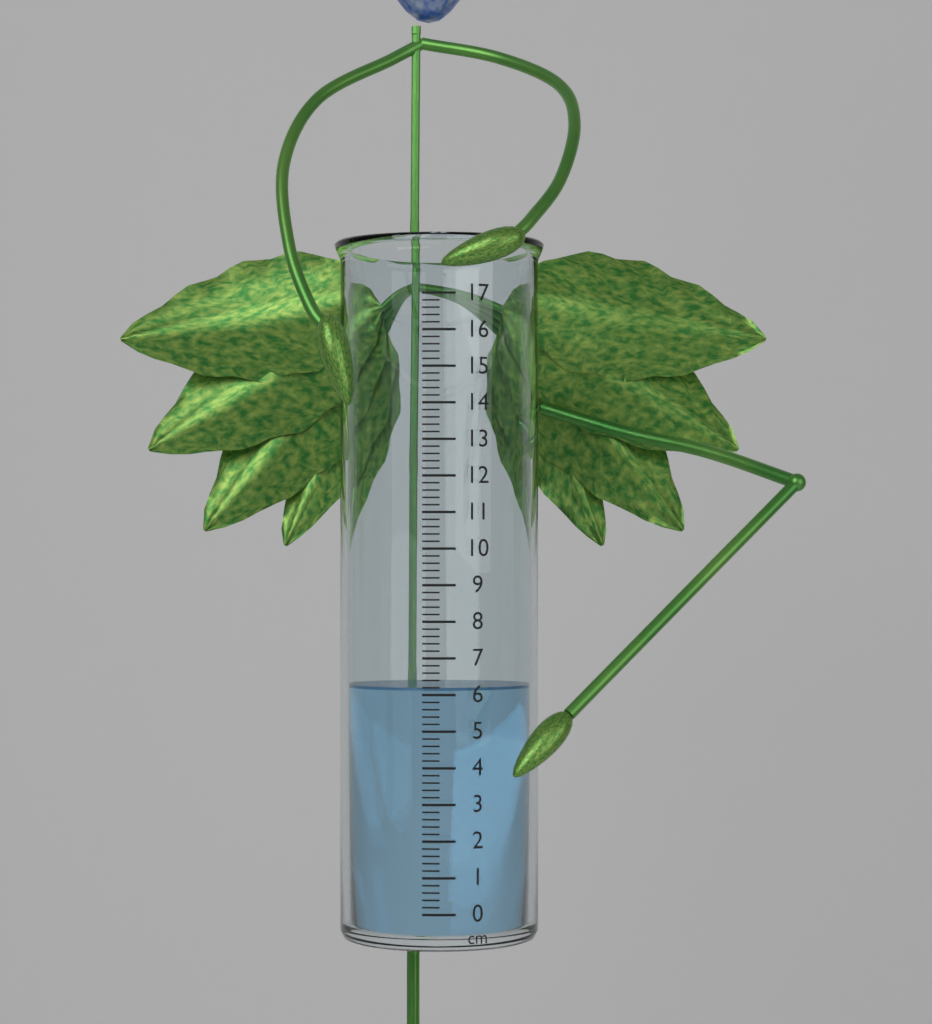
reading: 6.2 cm
